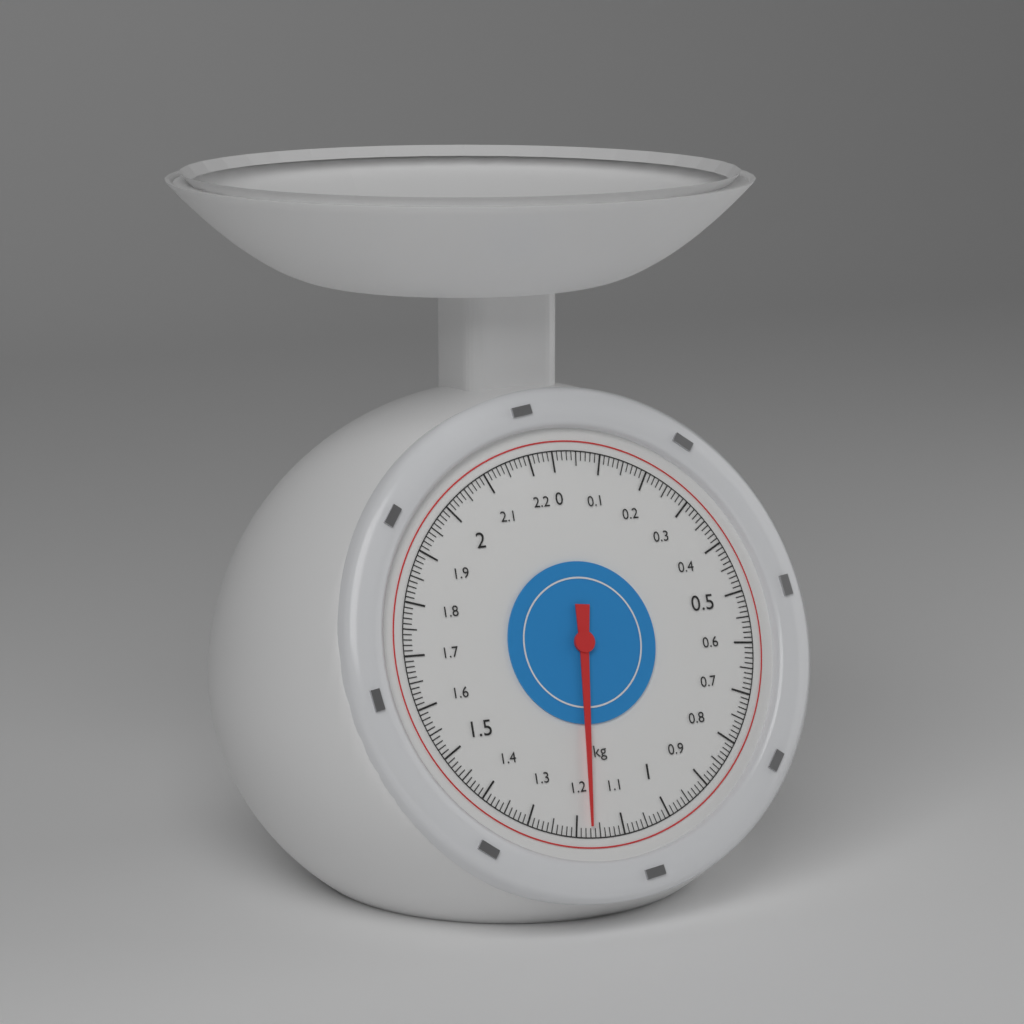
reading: 1.17 kg
